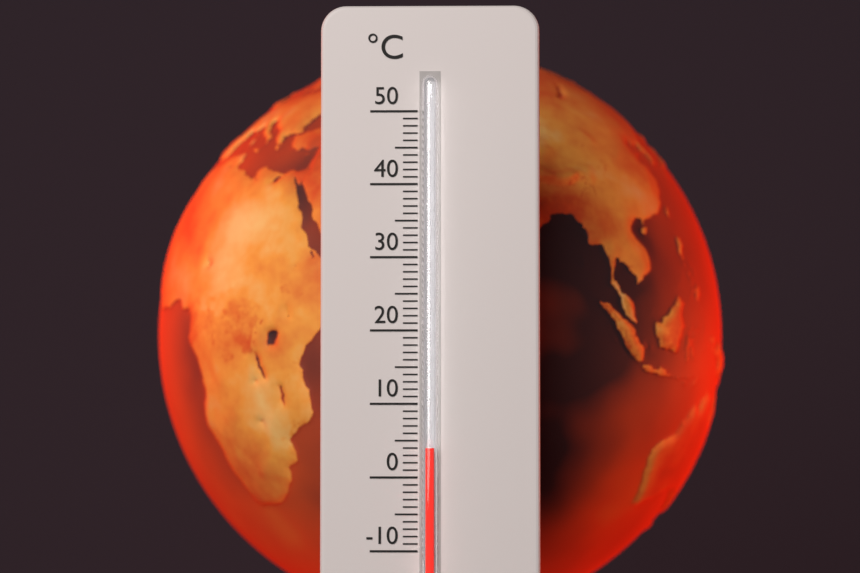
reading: 4 °C
